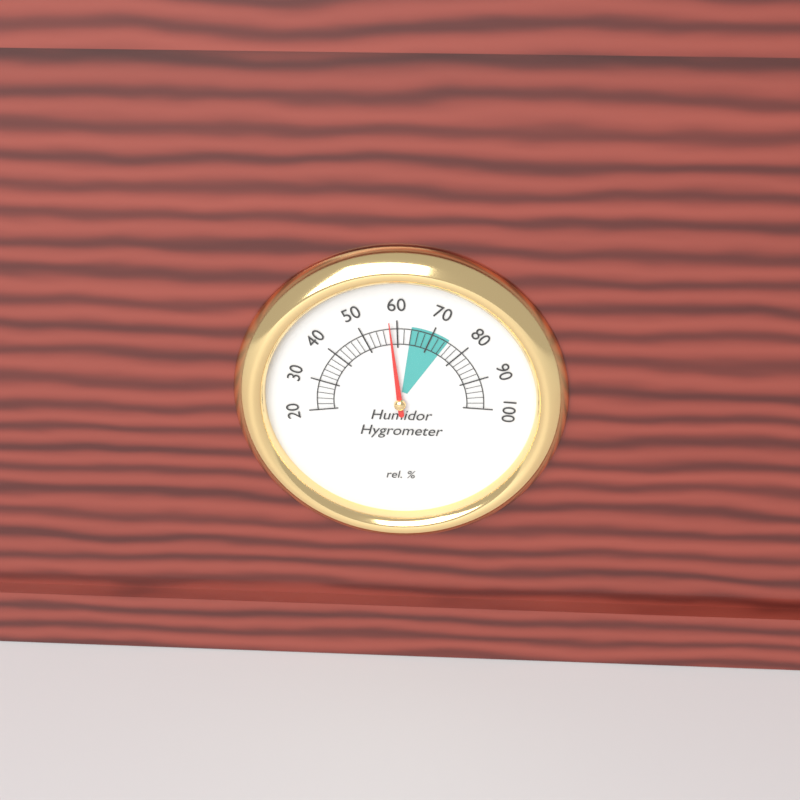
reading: 58 %
